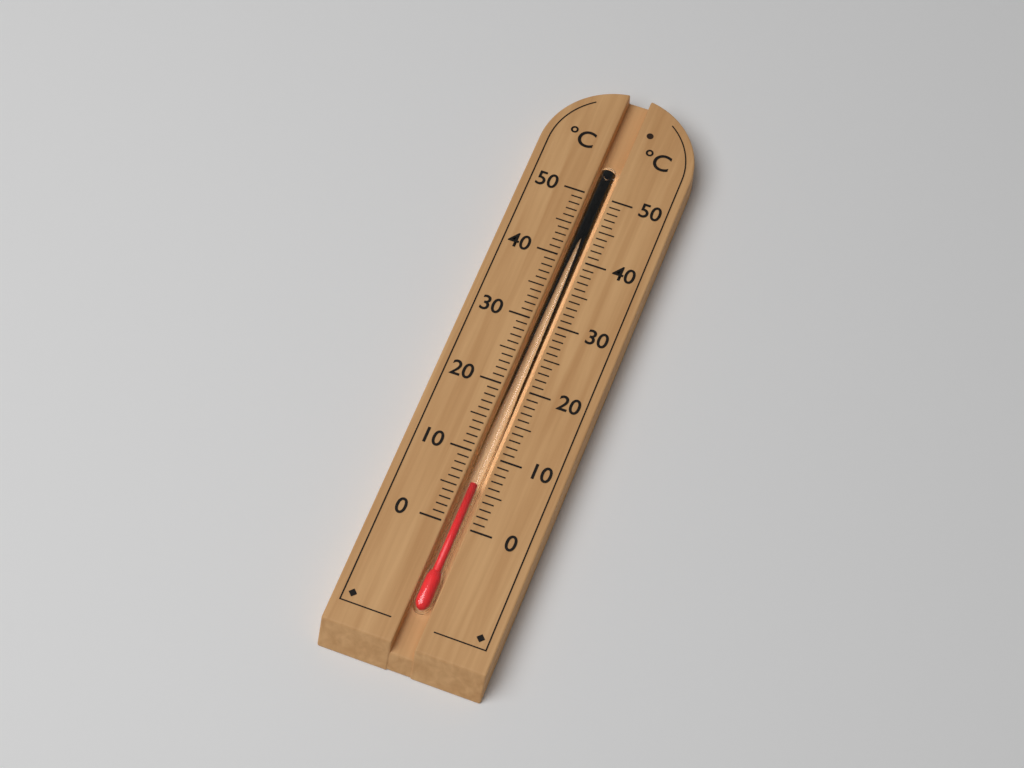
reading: 6 °C
